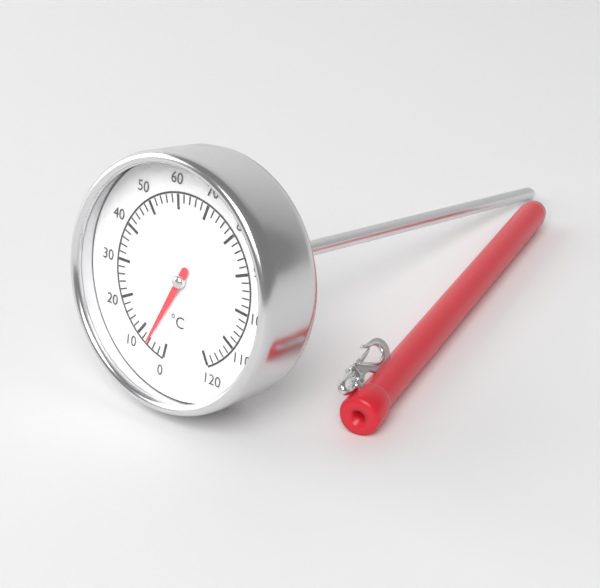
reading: 6 °C
